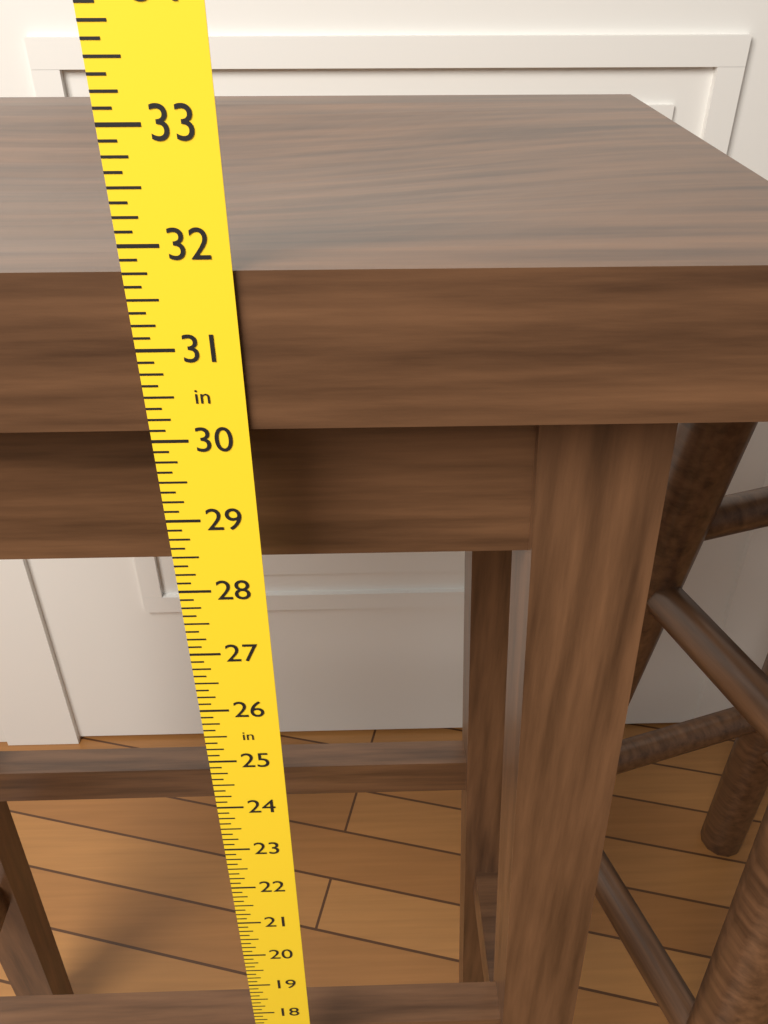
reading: 31.750 in
